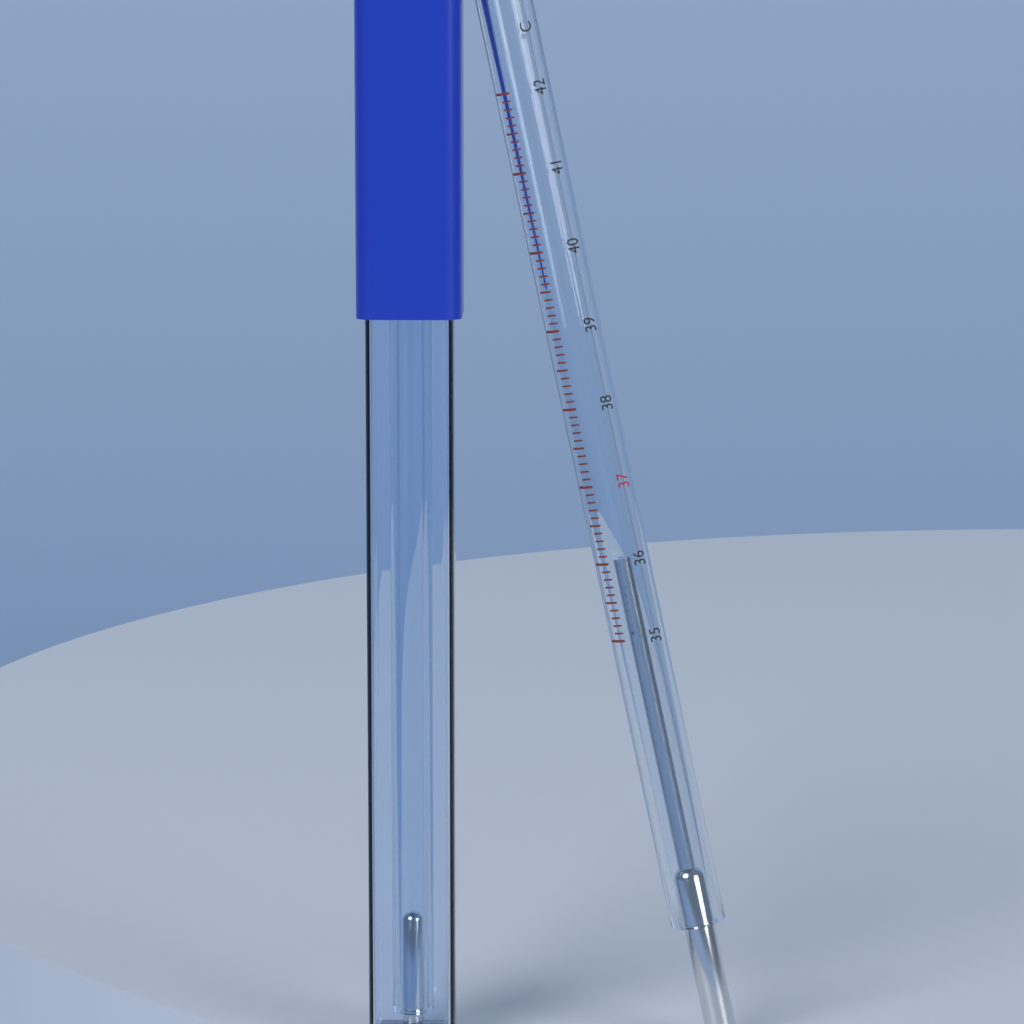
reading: 36.0 °C
